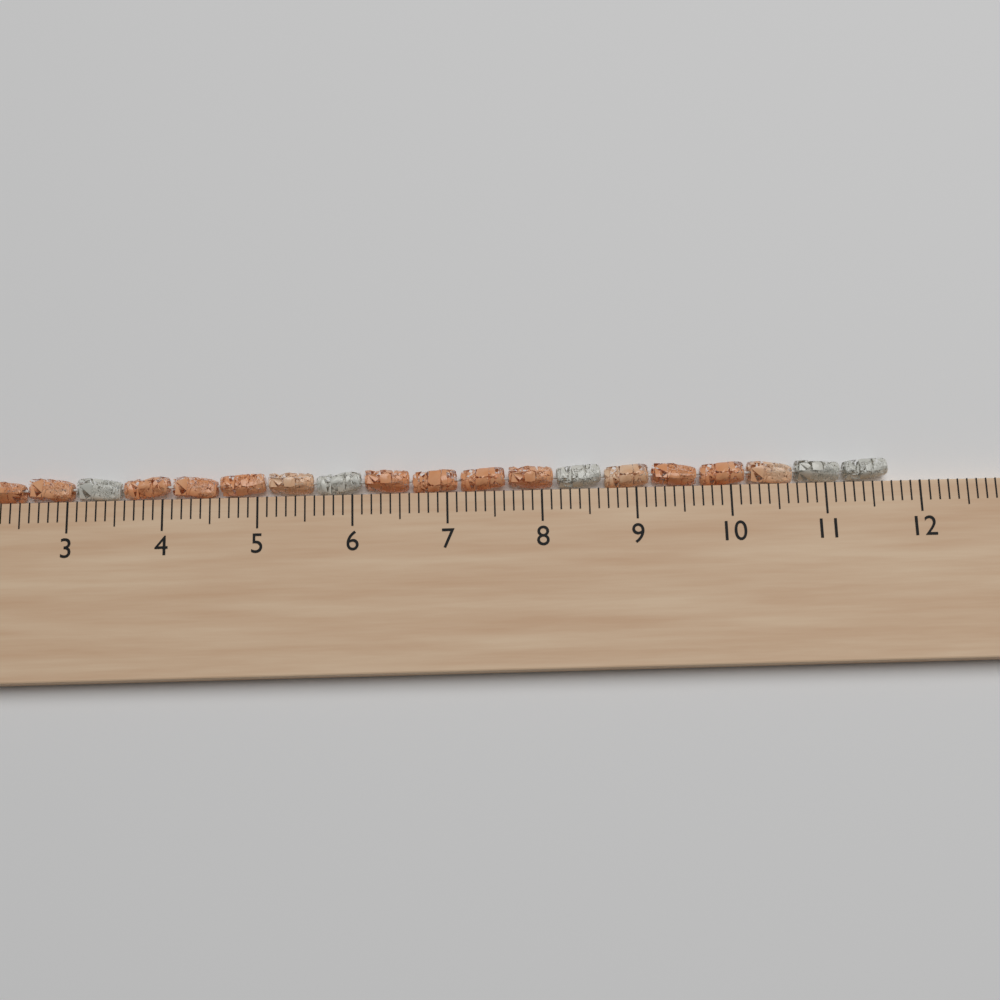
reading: 11.7 cm
